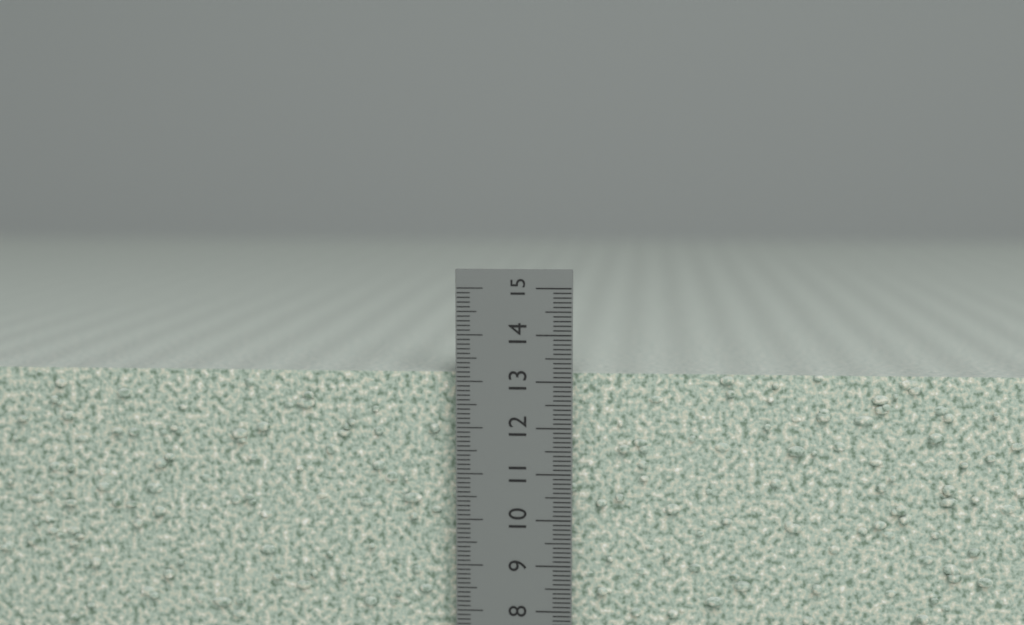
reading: 13.2 cm
